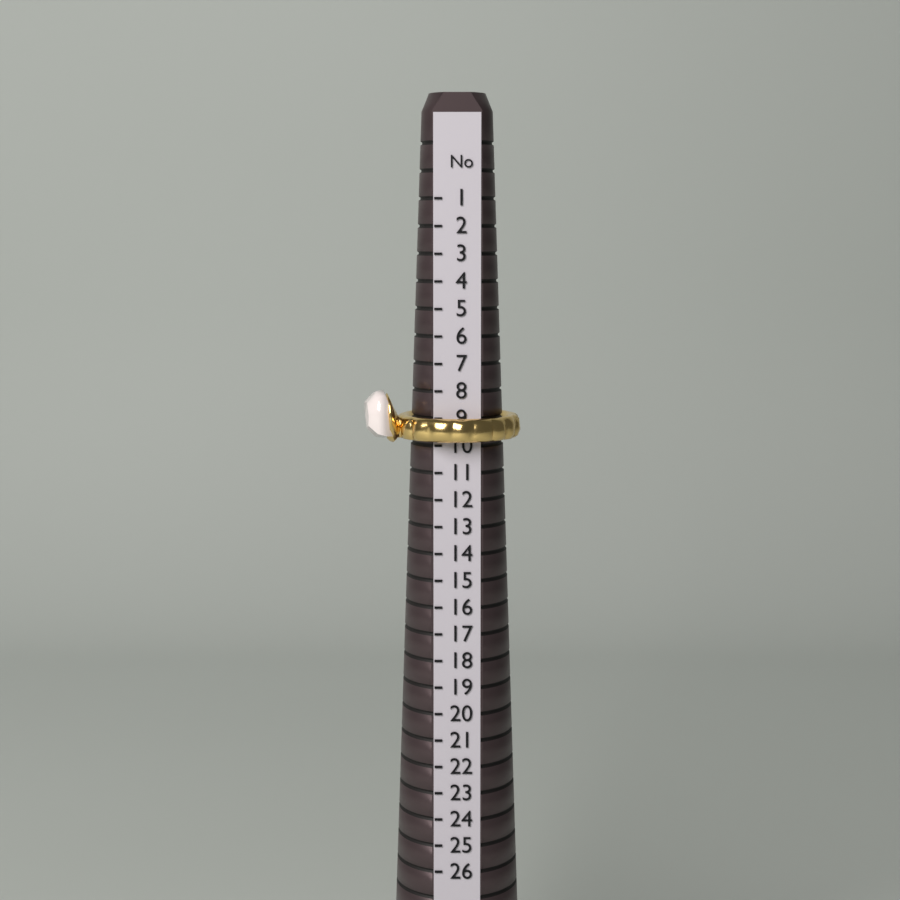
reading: 10 (no unit)
